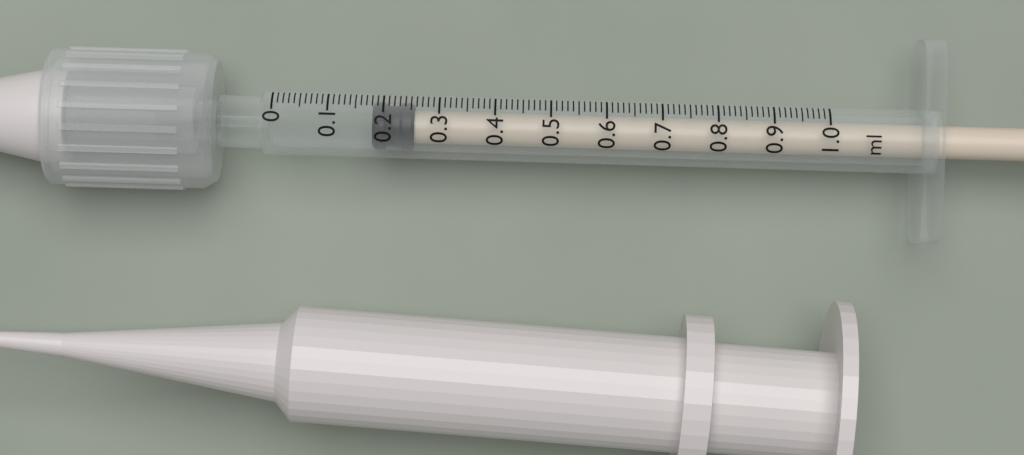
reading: 0.18 ml
